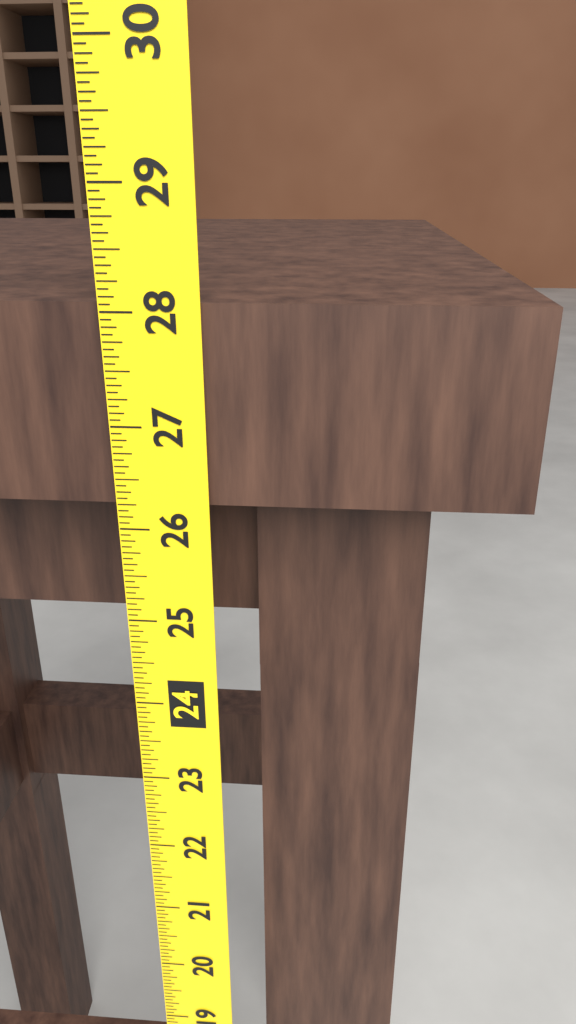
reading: 28.0625 (no unit)
